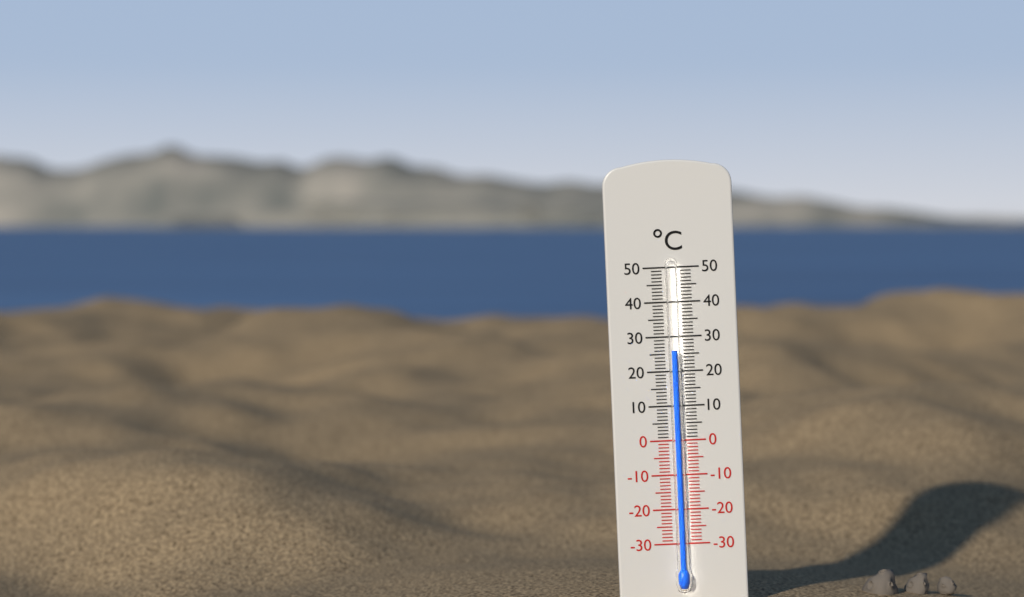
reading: 26 °C
